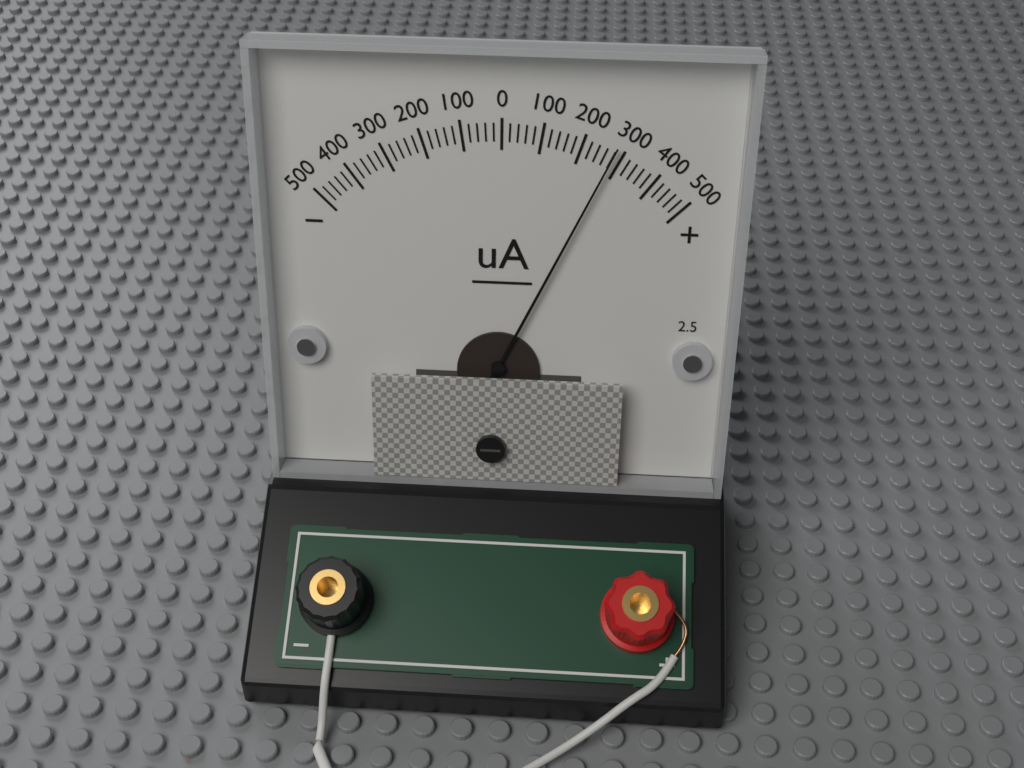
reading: 280 uA
